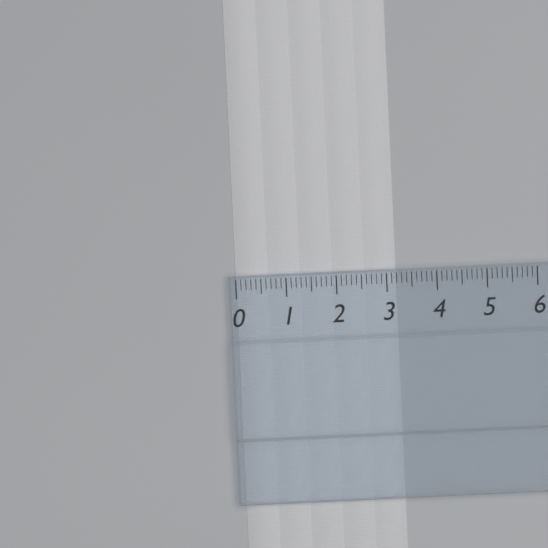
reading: 3.2 (no unit)
